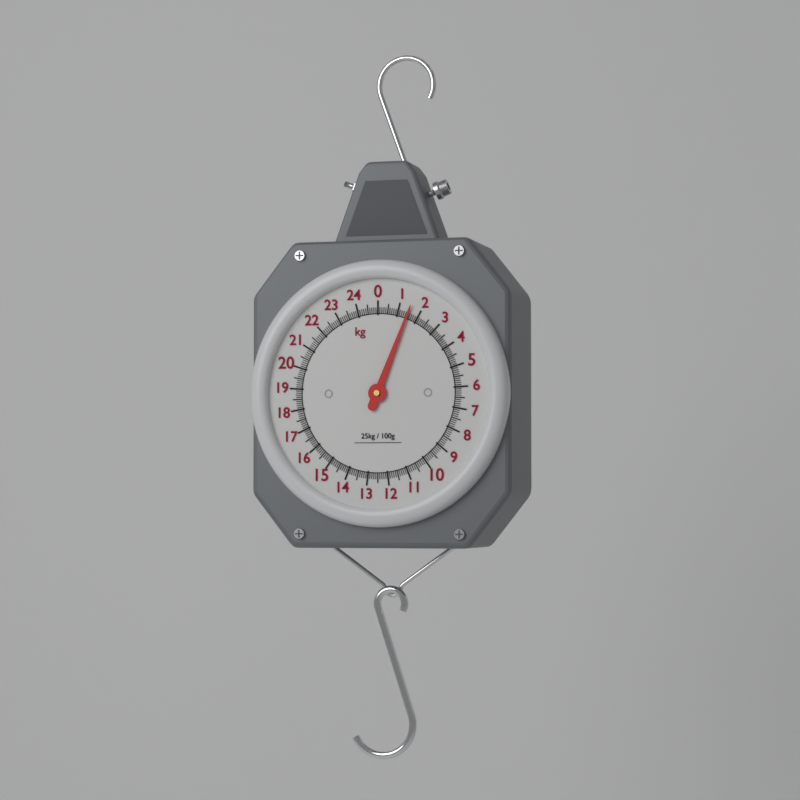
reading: 1.5 kg
